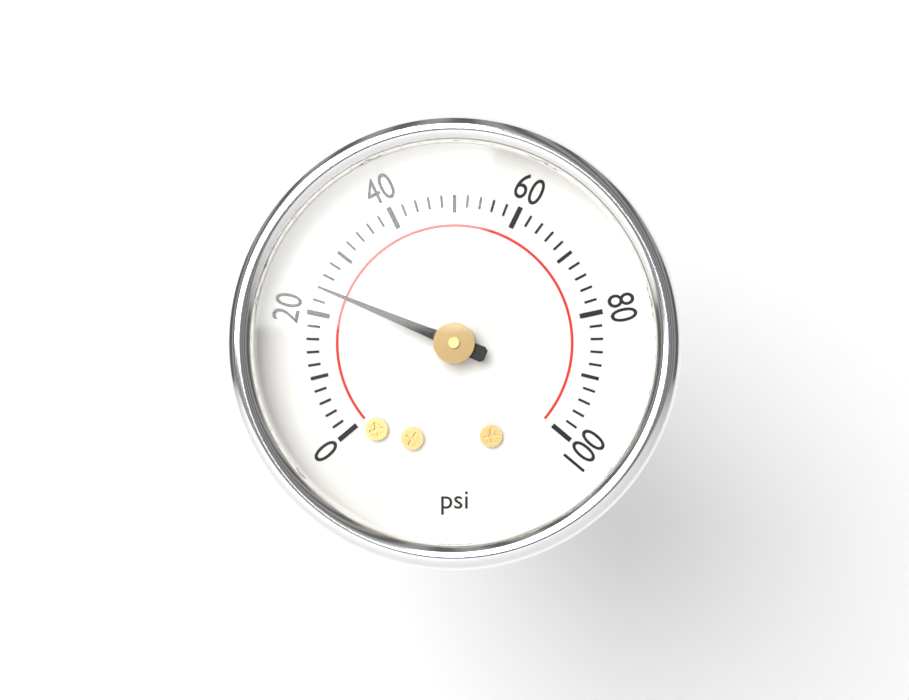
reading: 24 psi
